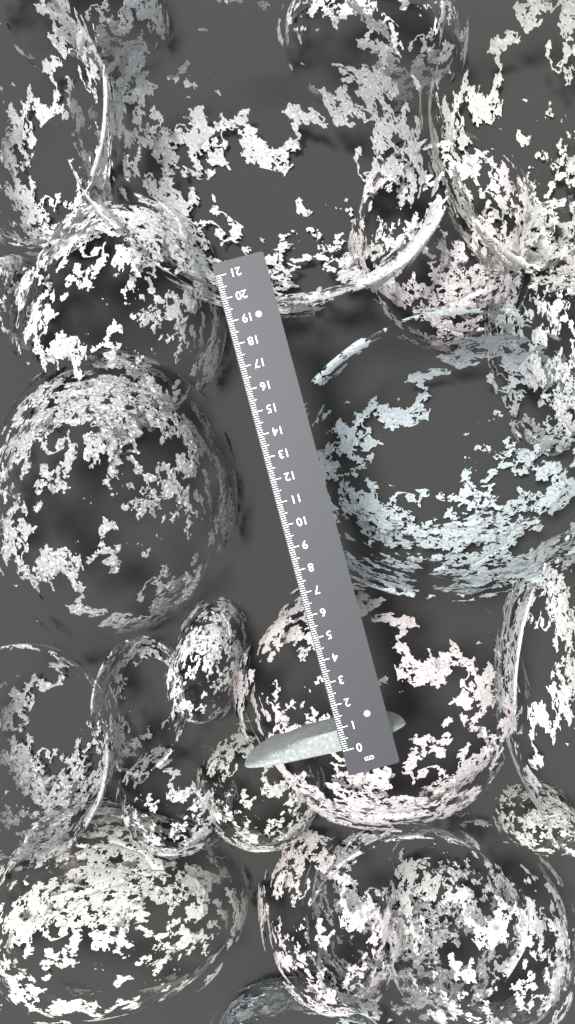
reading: 0.9 cm
